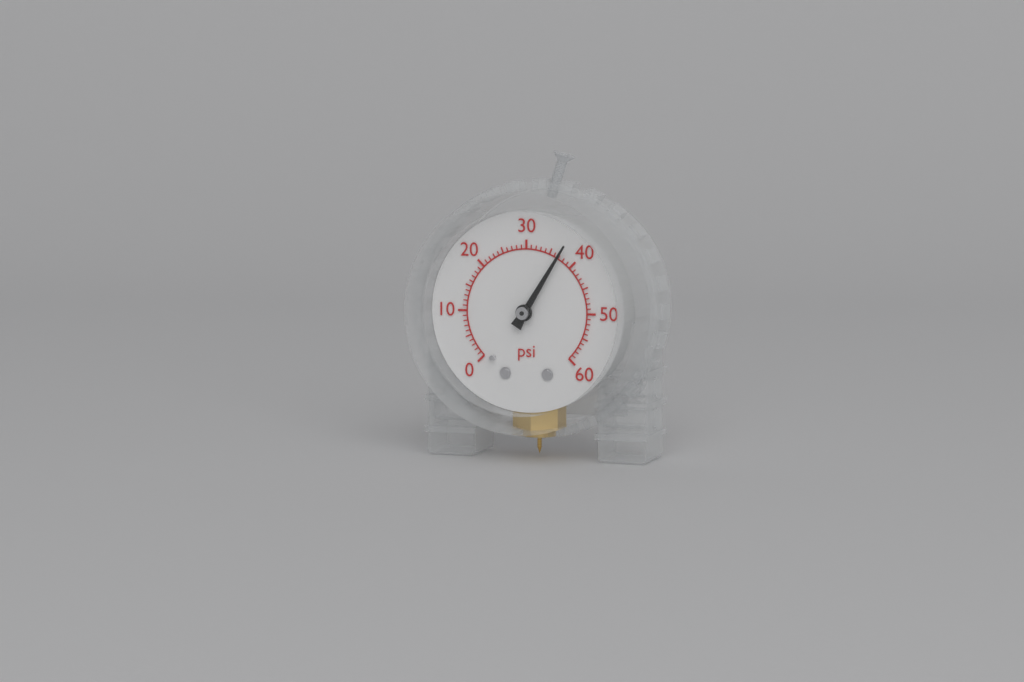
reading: 37 psi
